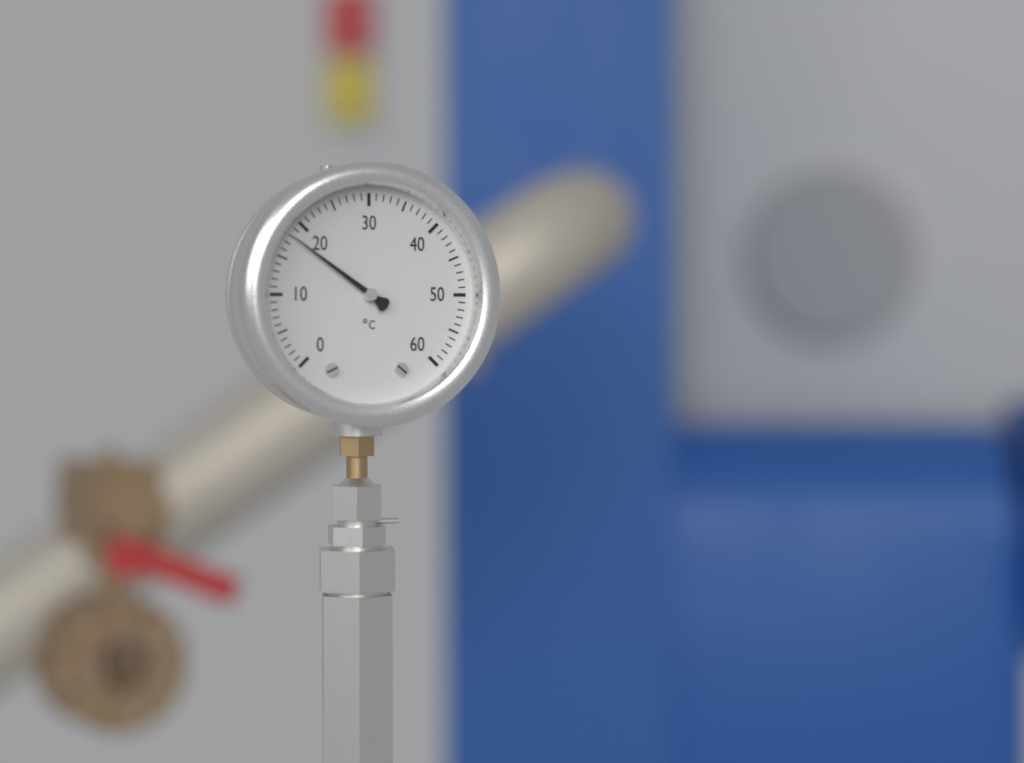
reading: 18 °C
